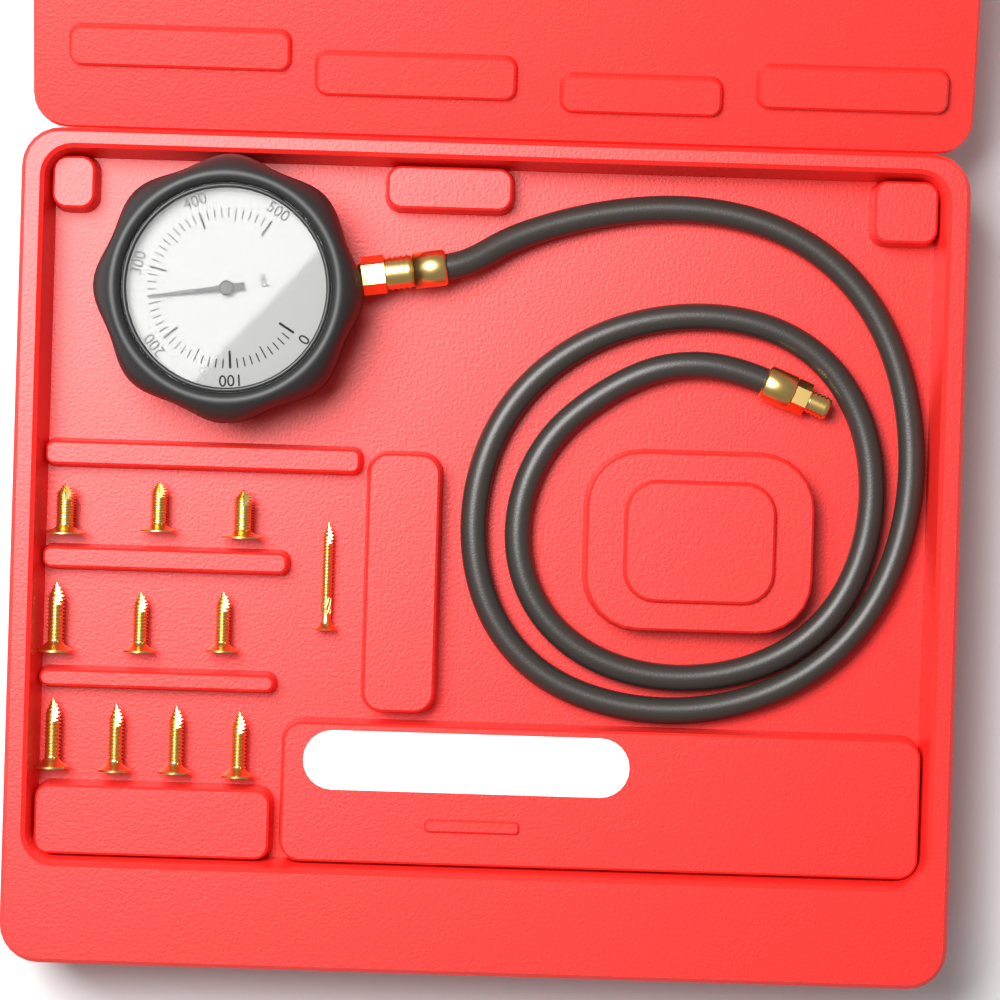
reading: 260 psi
